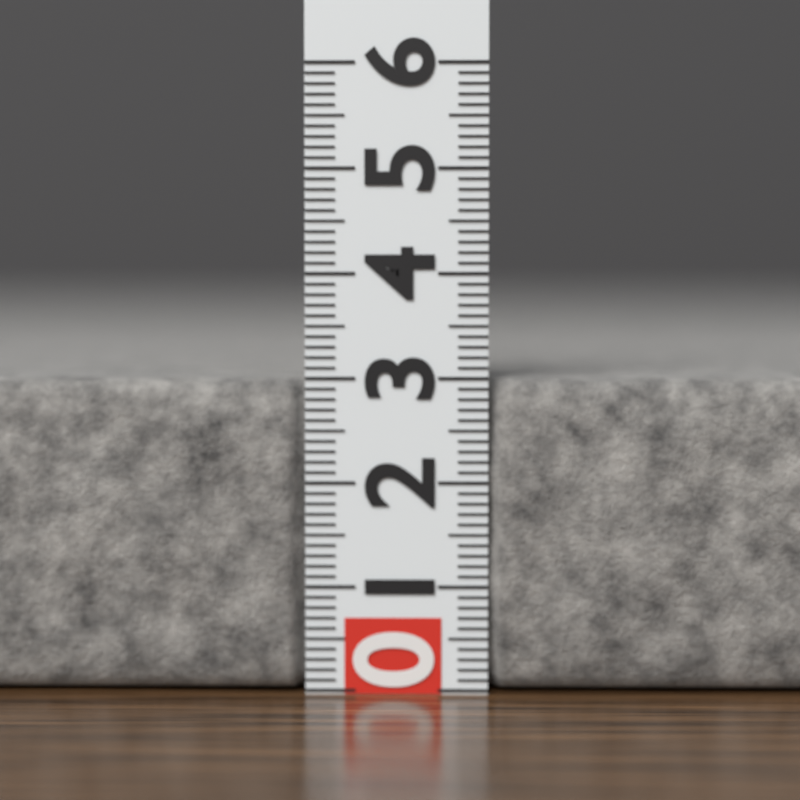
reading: 3.0 (no unit)
